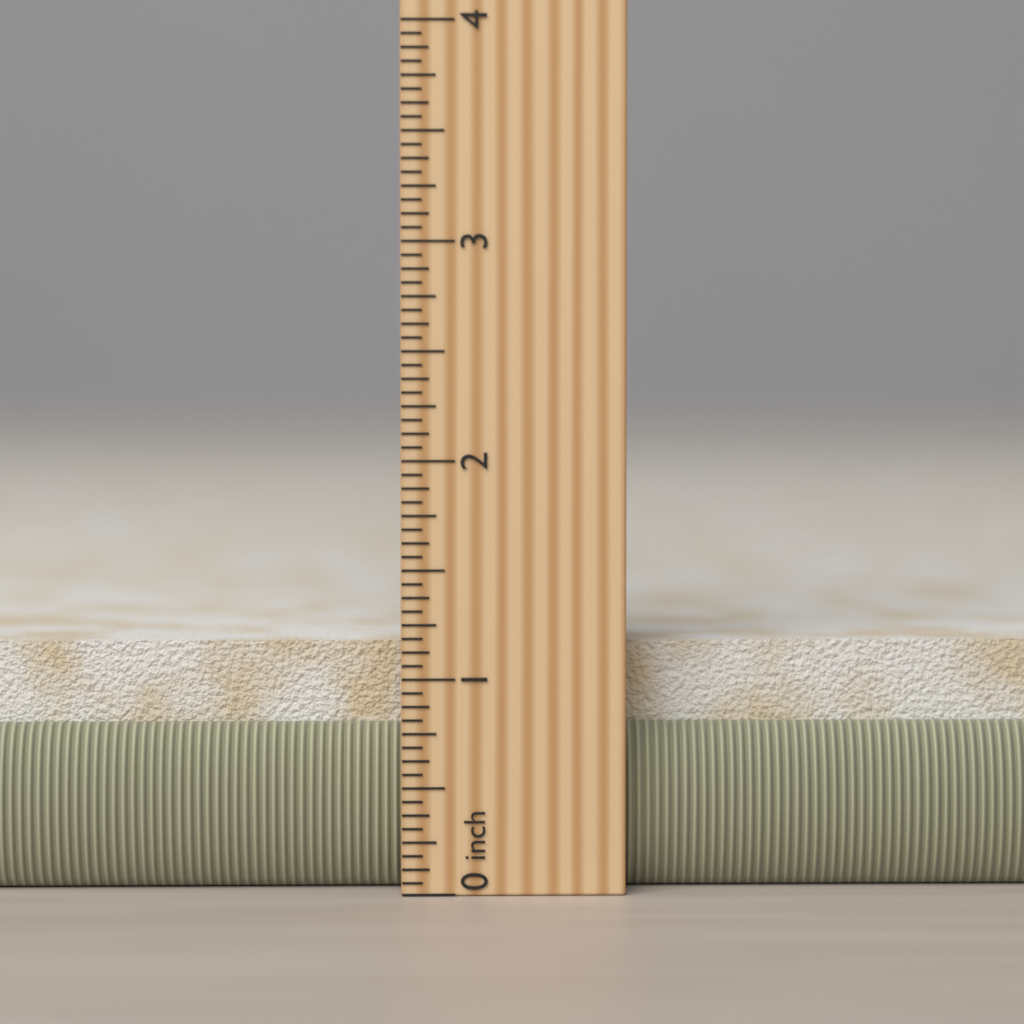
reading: 1.2500 in
